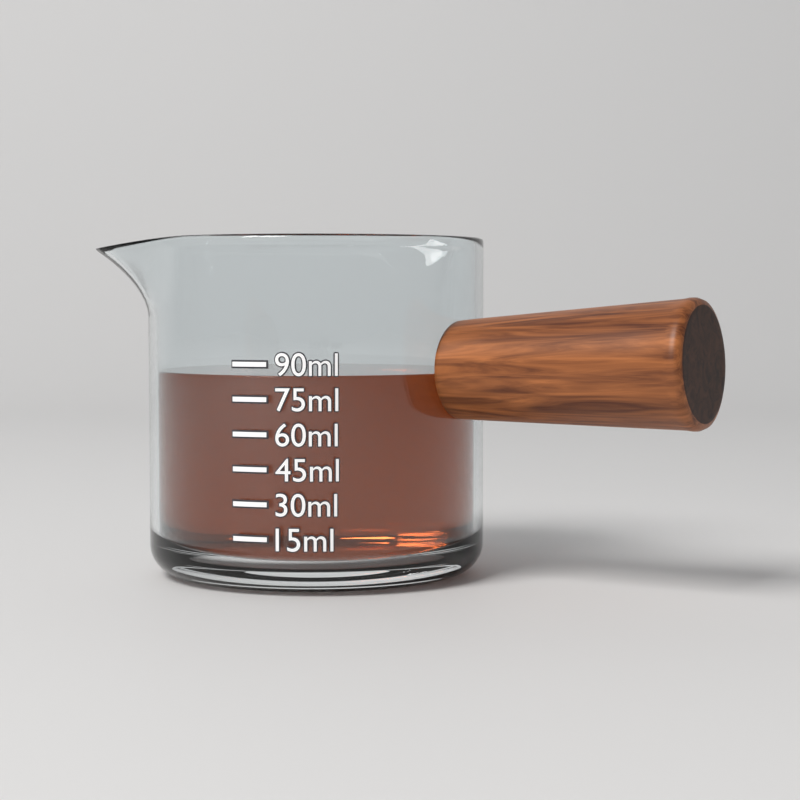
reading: 85 ml
